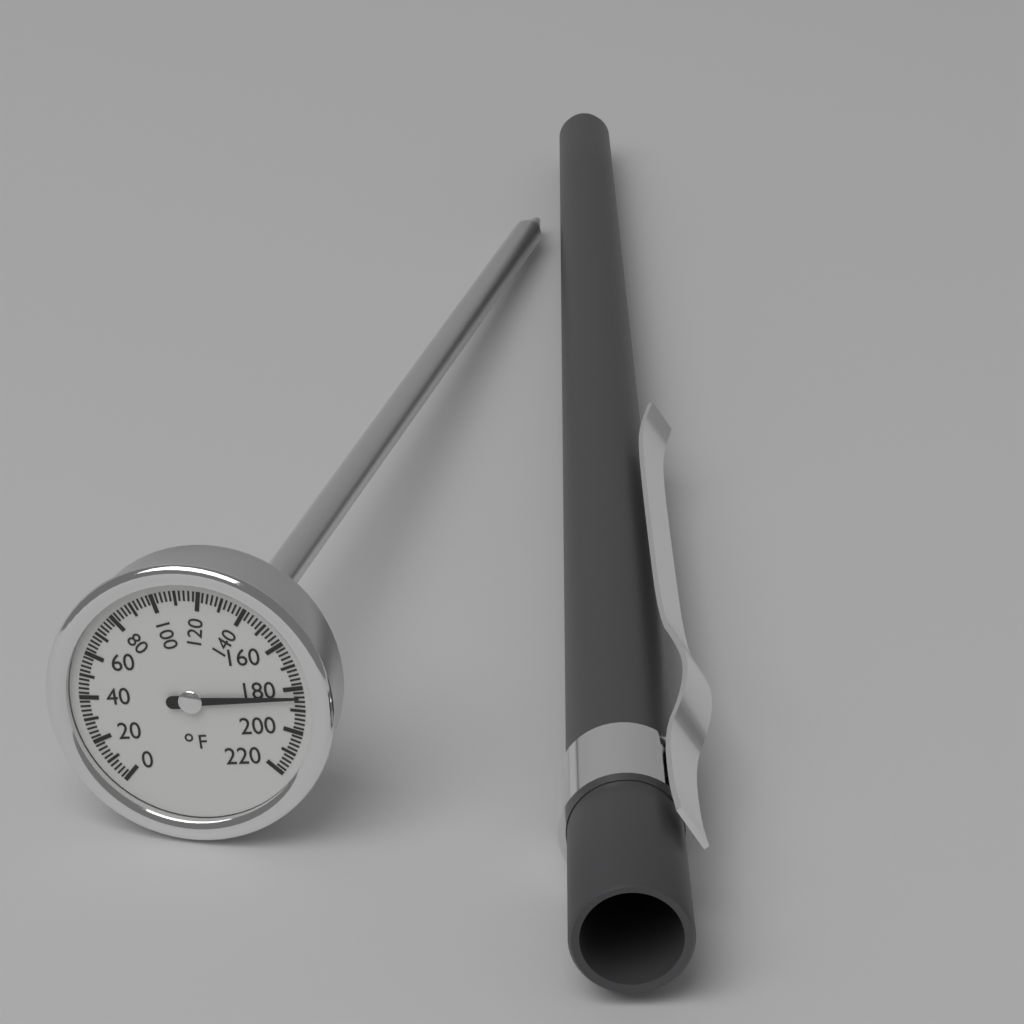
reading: 184 °F
